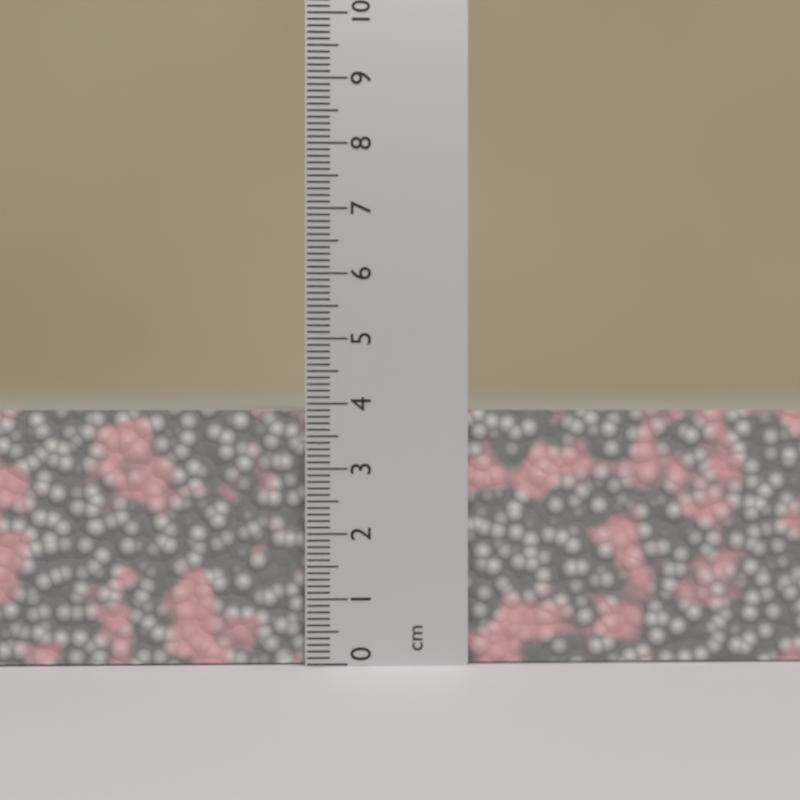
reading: 3.9 cm
